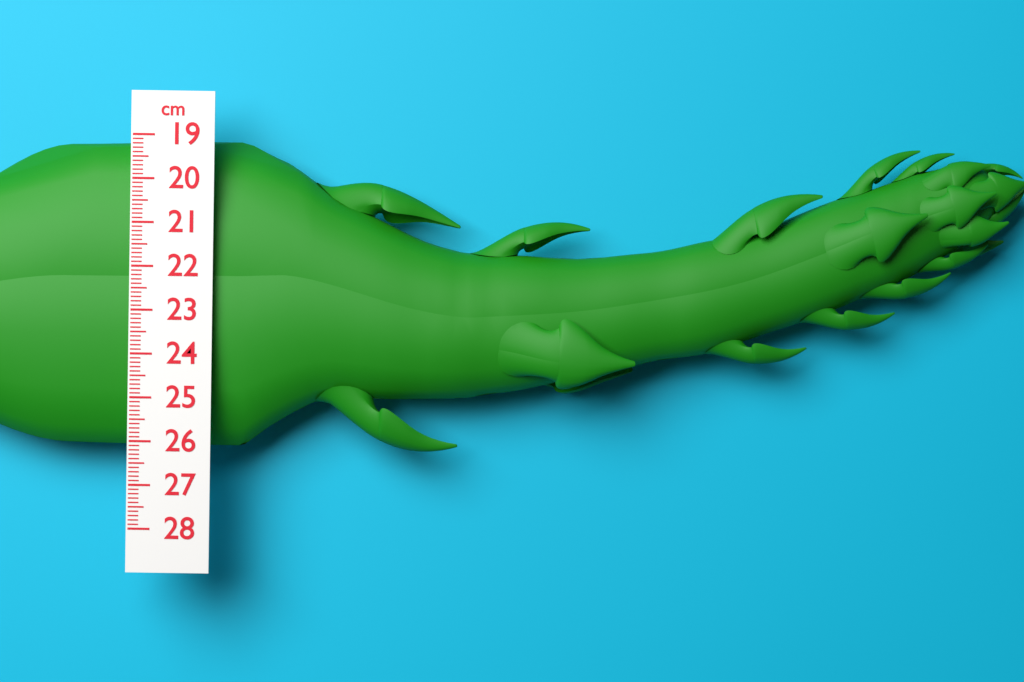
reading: 26.2 cm
